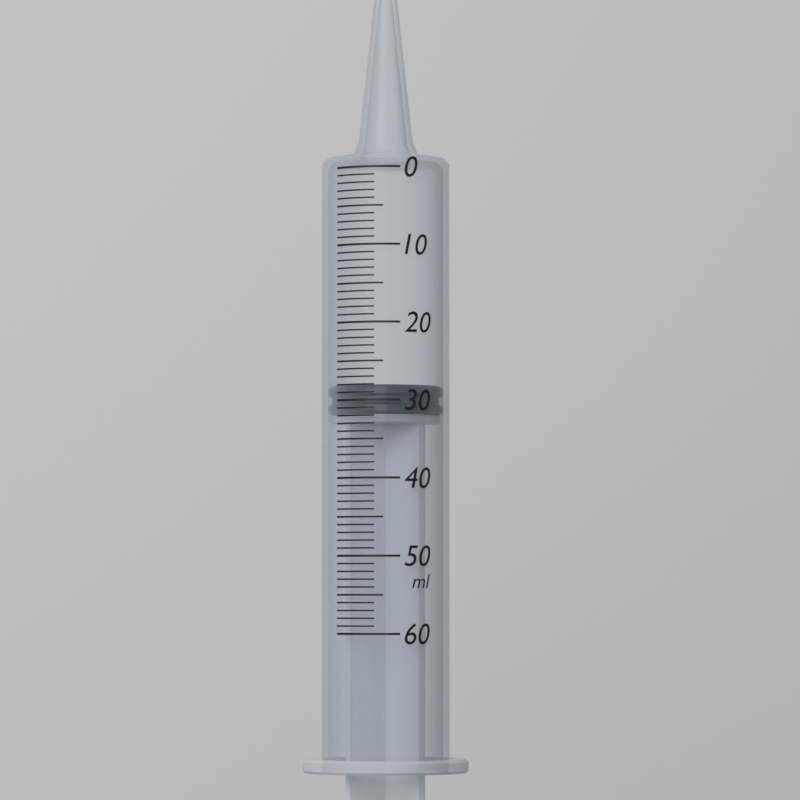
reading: 28 ml
